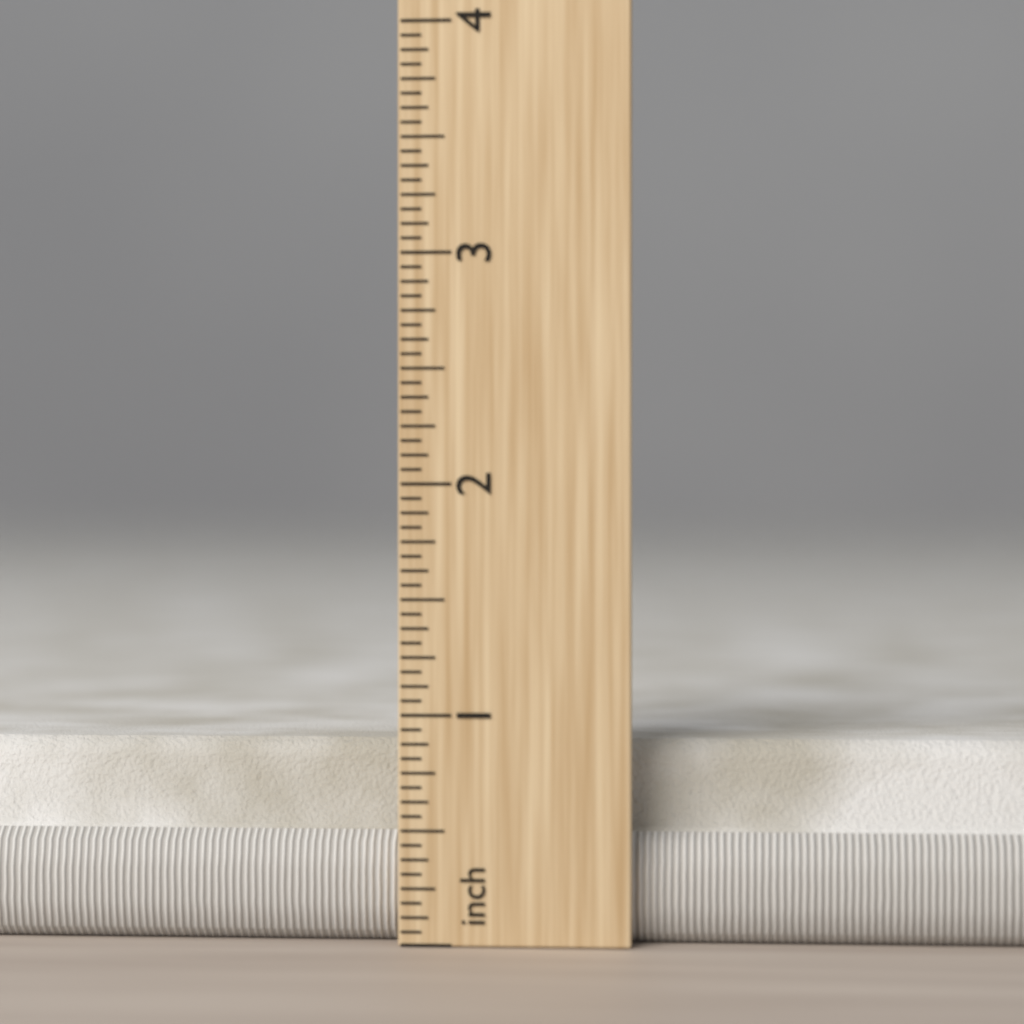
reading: 0.8750 in
